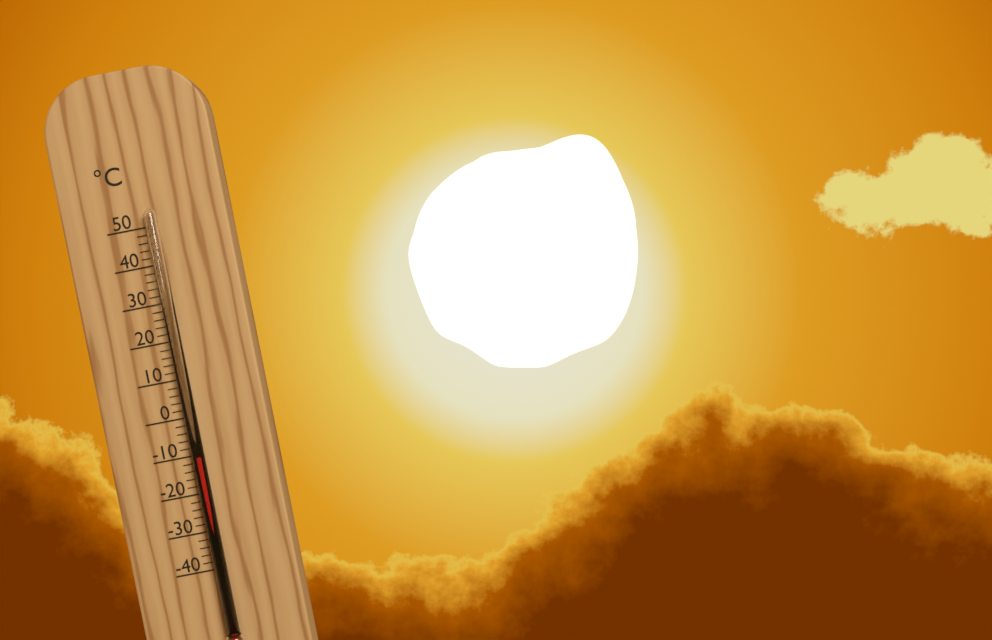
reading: -10 °C
